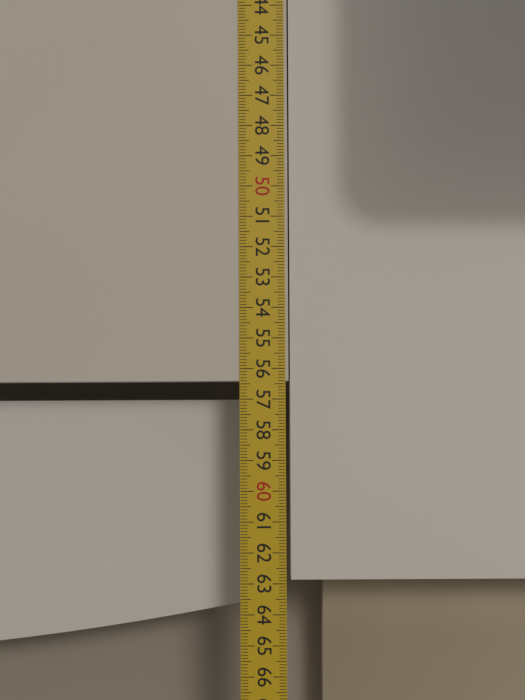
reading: 56.4 cm
